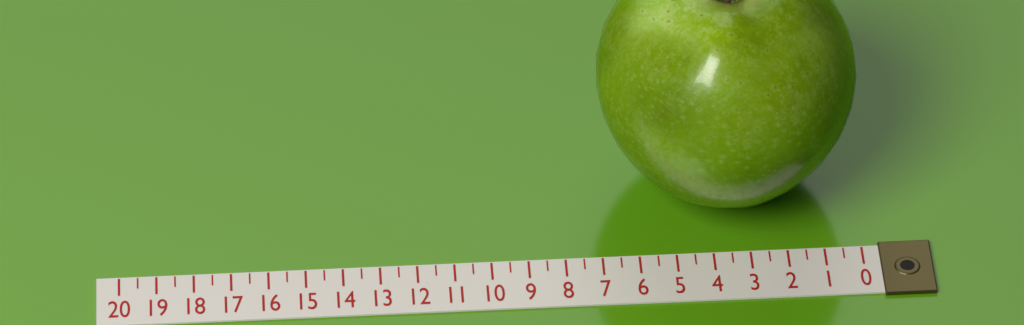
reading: 7.0 (no unit)
